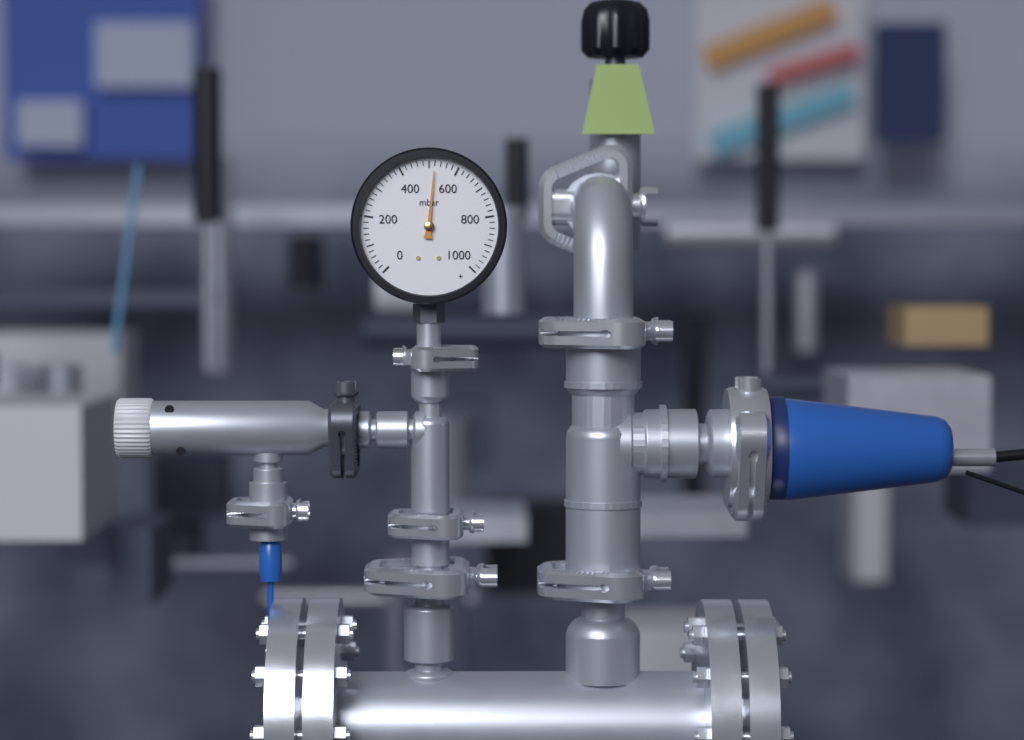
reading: 520 mbar
